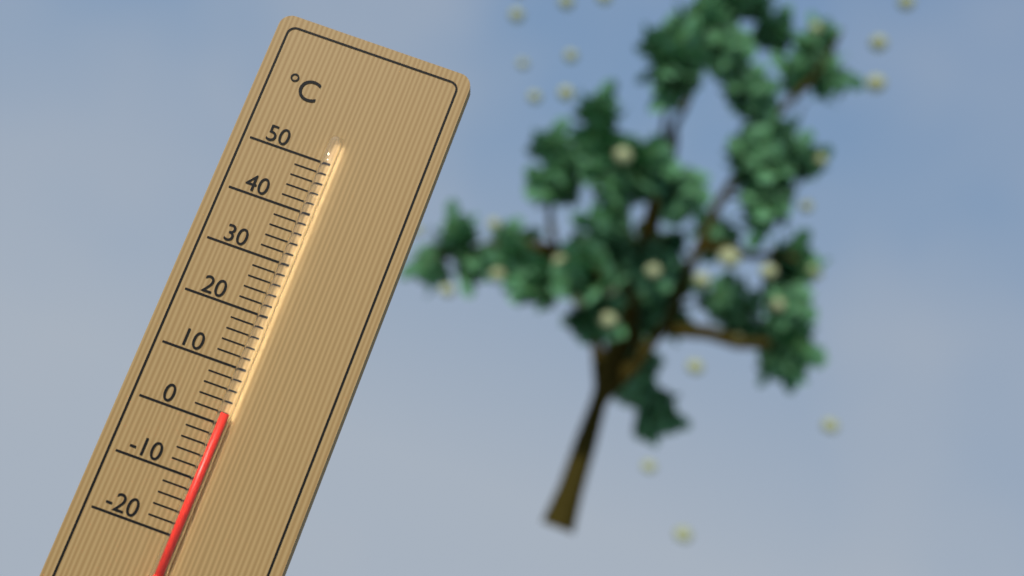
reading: 2 °C
